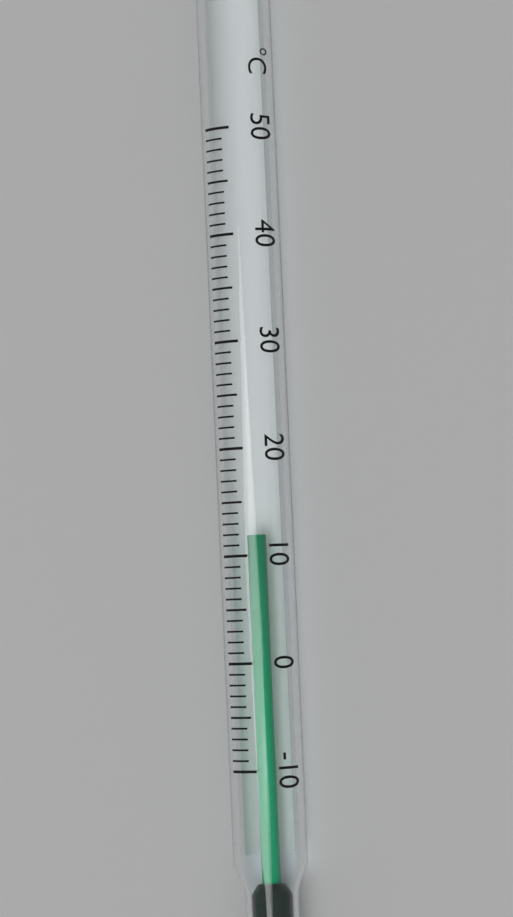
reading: 12 °C
